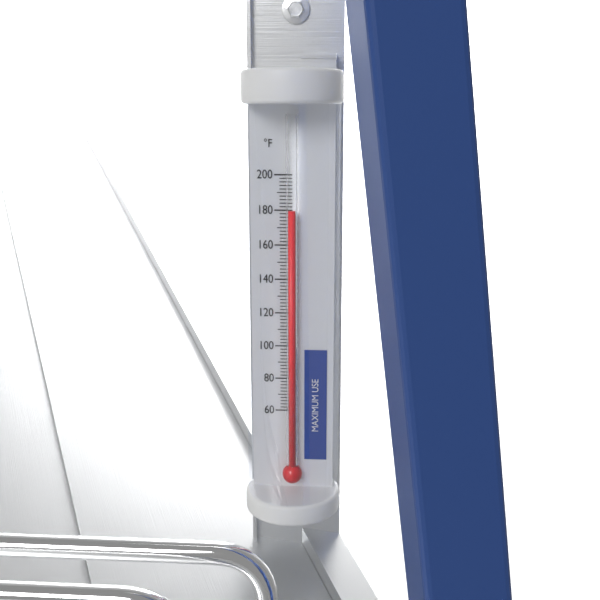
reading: 180 °F
